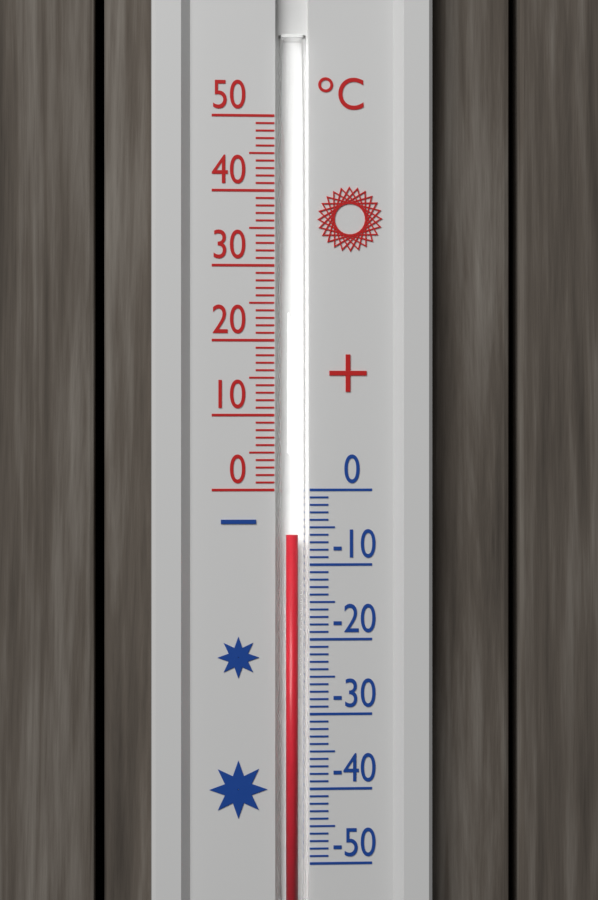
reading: -6 °C
